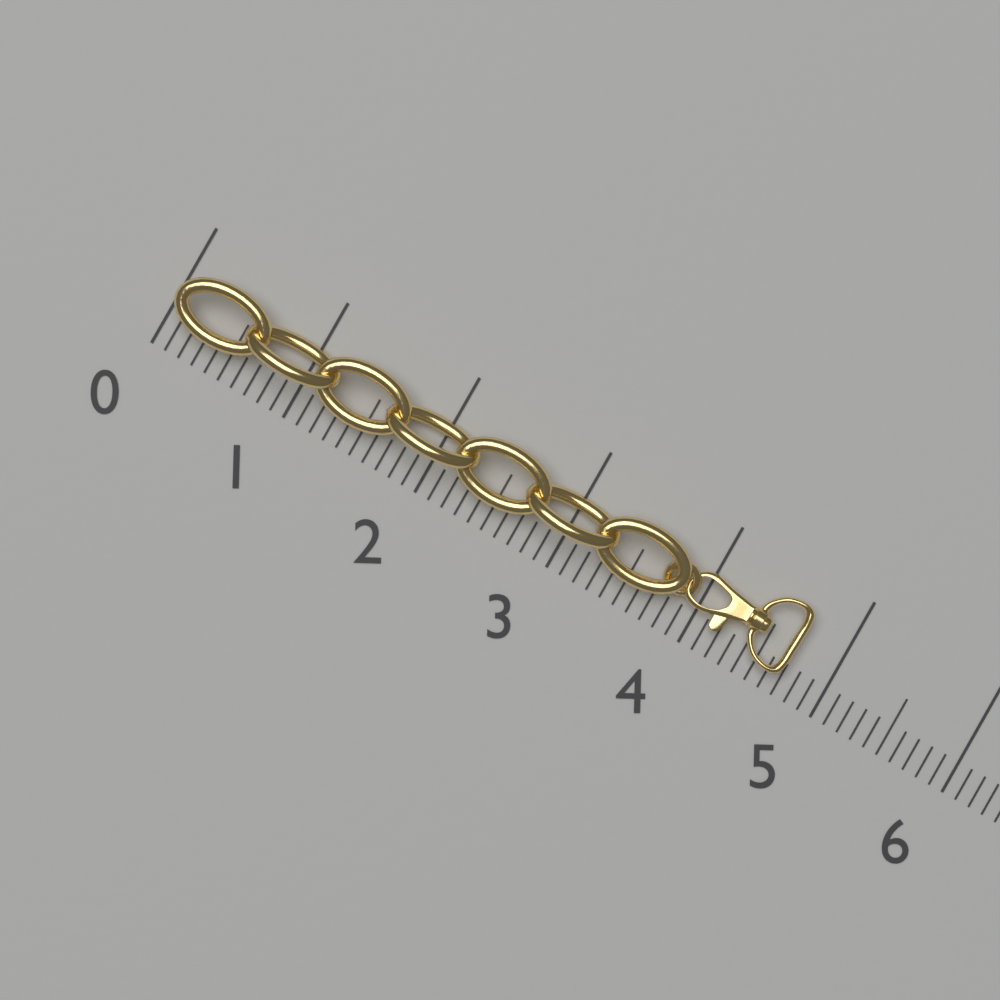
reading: 4.7 (no unit)
